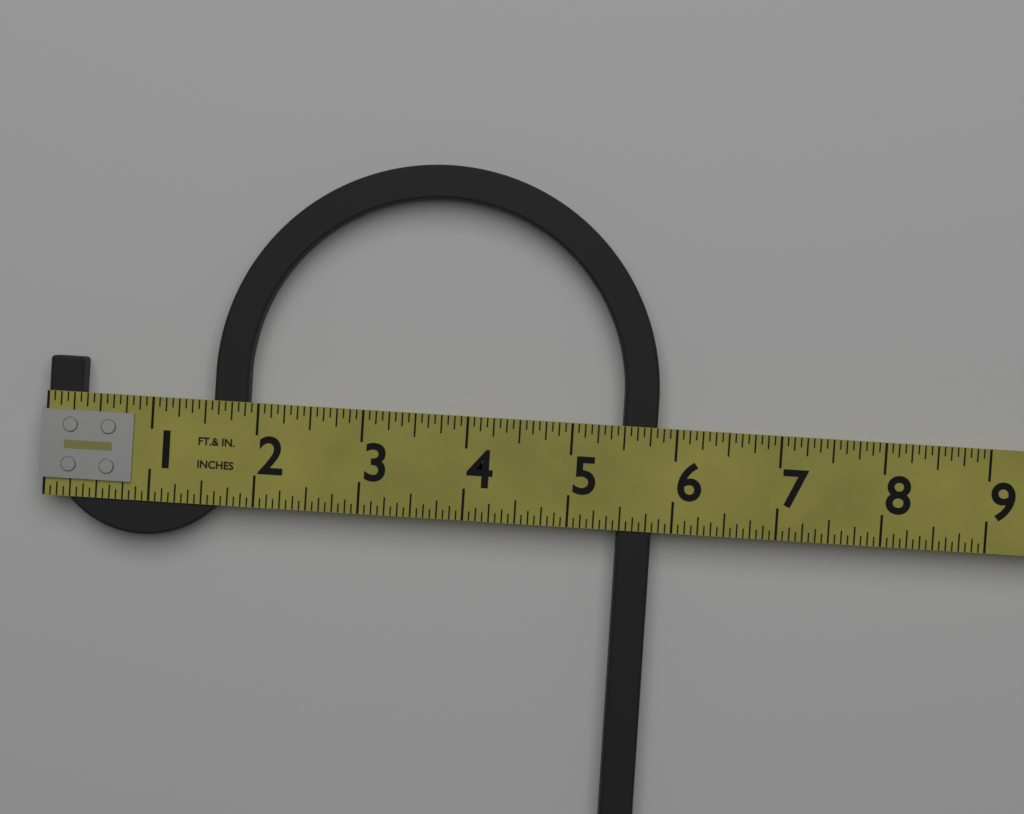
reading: 5.8125 in
